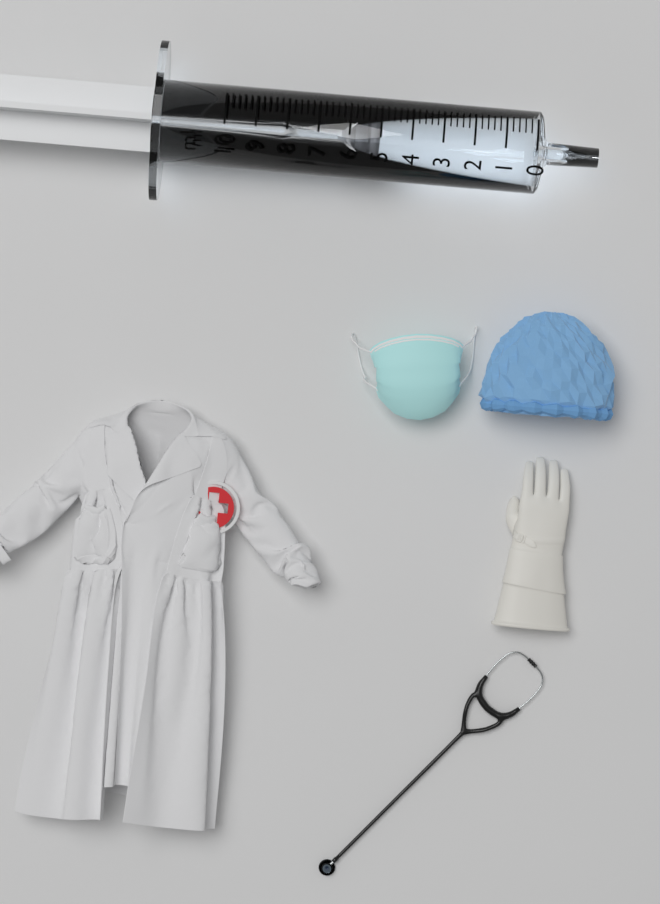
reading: 5.0 ml
